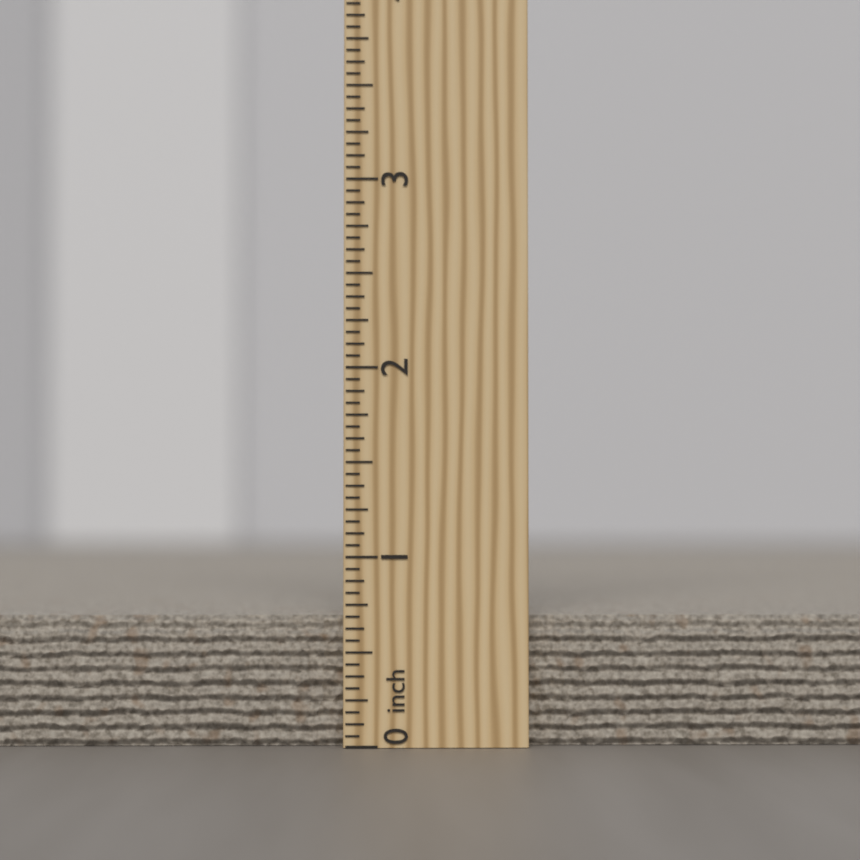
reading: 0.6875 inch
